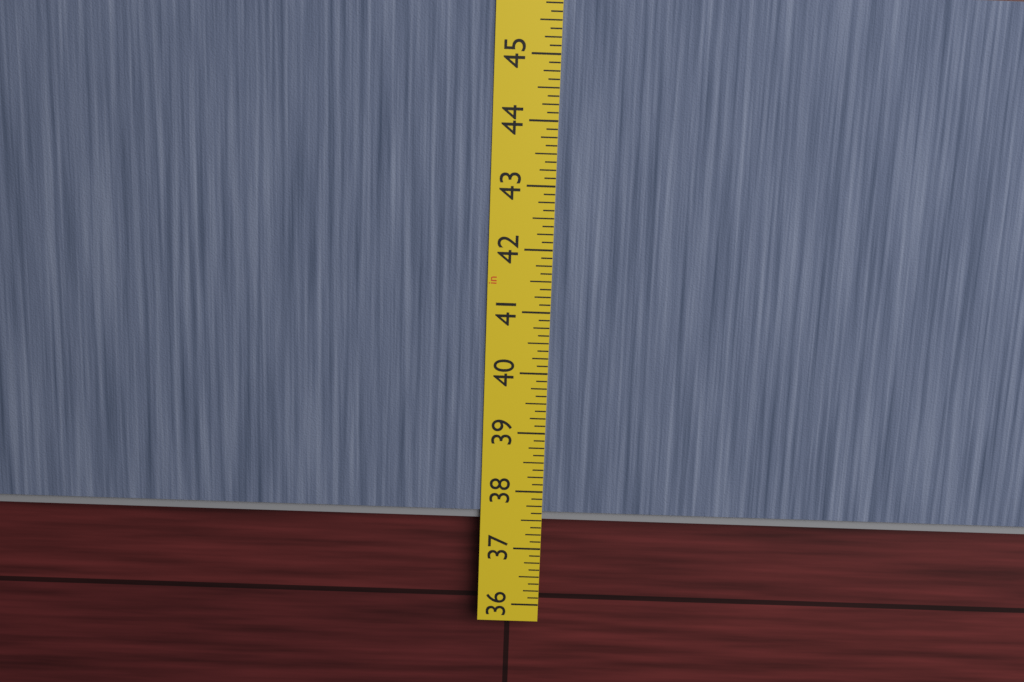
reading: 37.500 in
